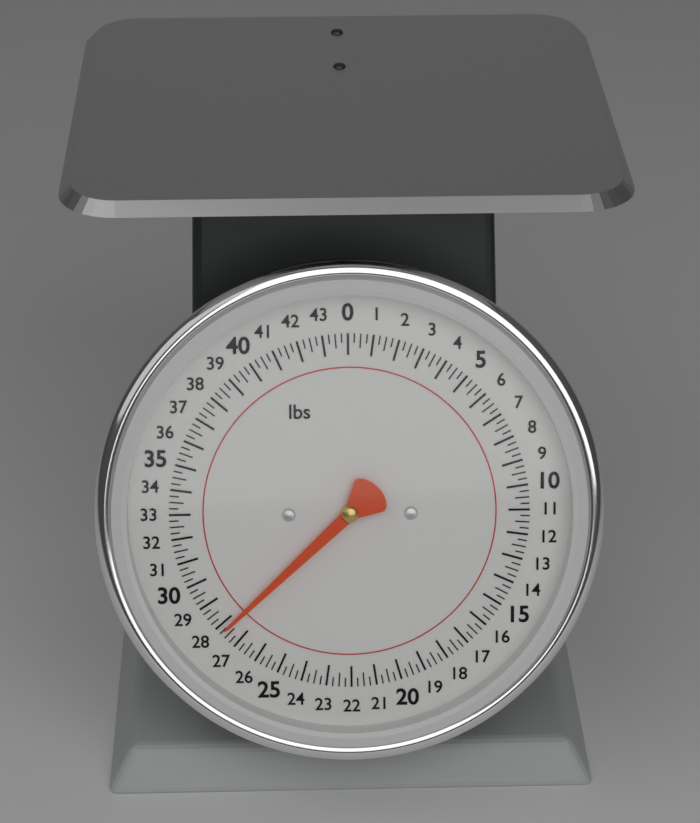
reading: 27.75 lbs
